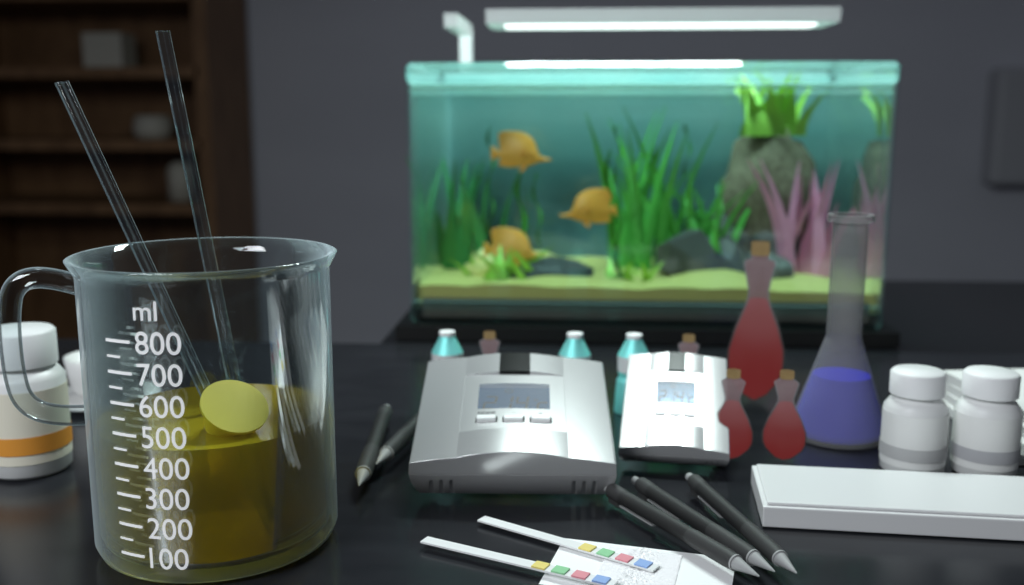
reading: 450 ml
